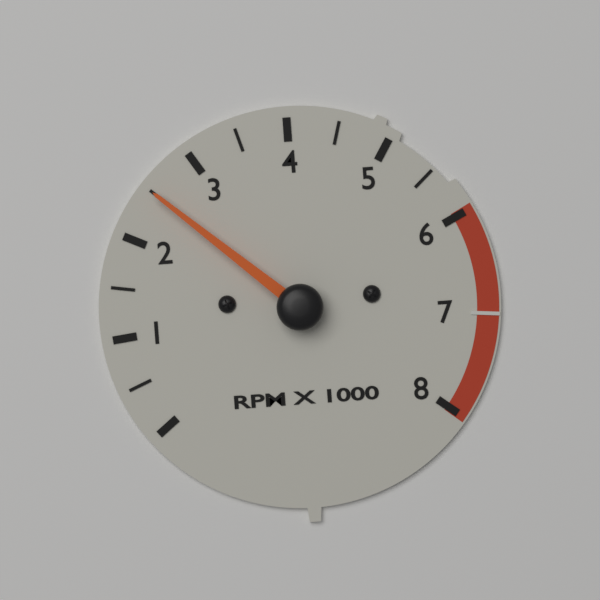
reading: 2500 RPM
